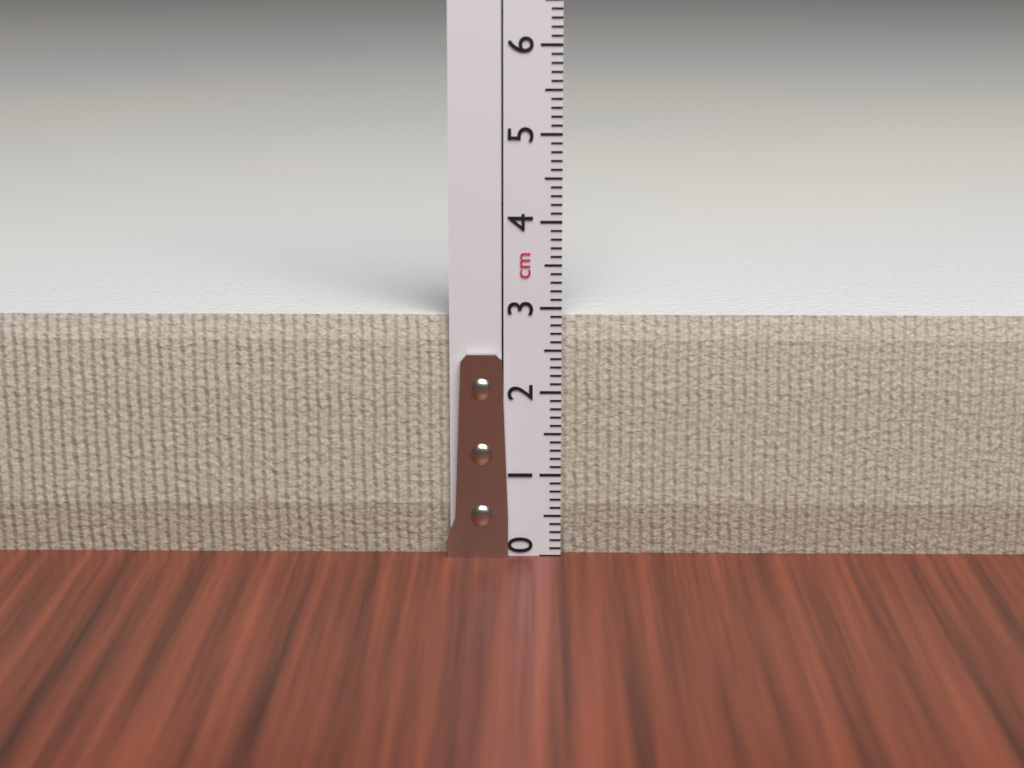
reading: 2.9 cm
